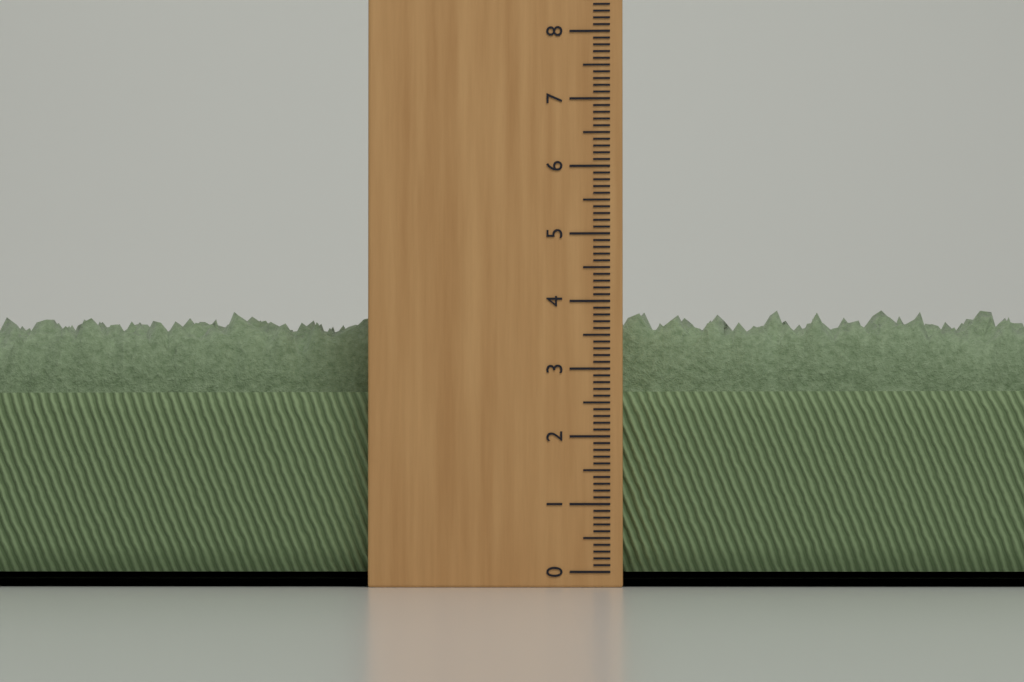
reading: 4.0 cm
